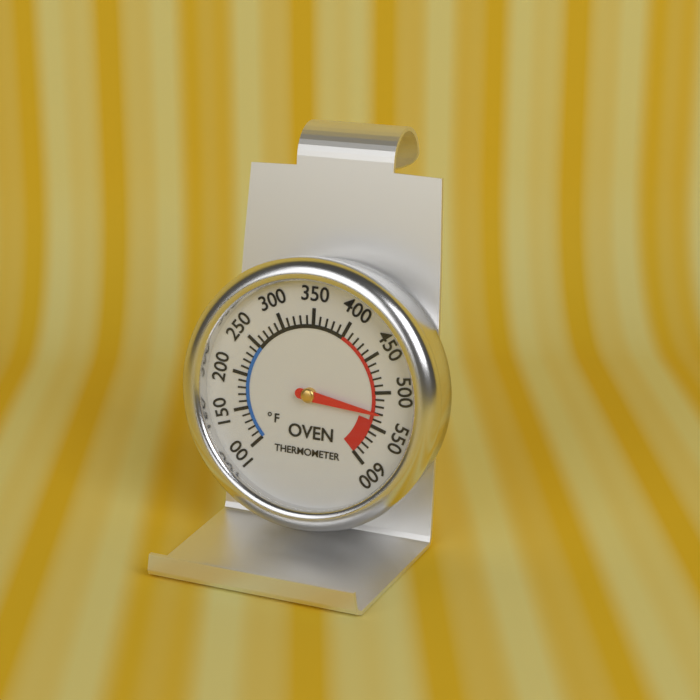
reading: 530 °F
